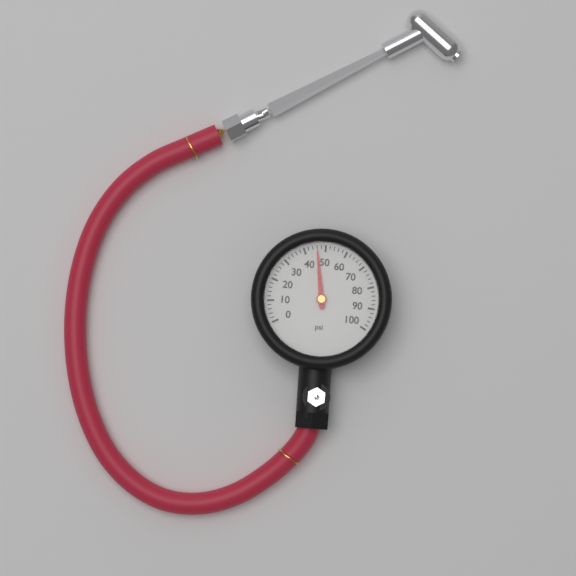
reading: 46 psi
